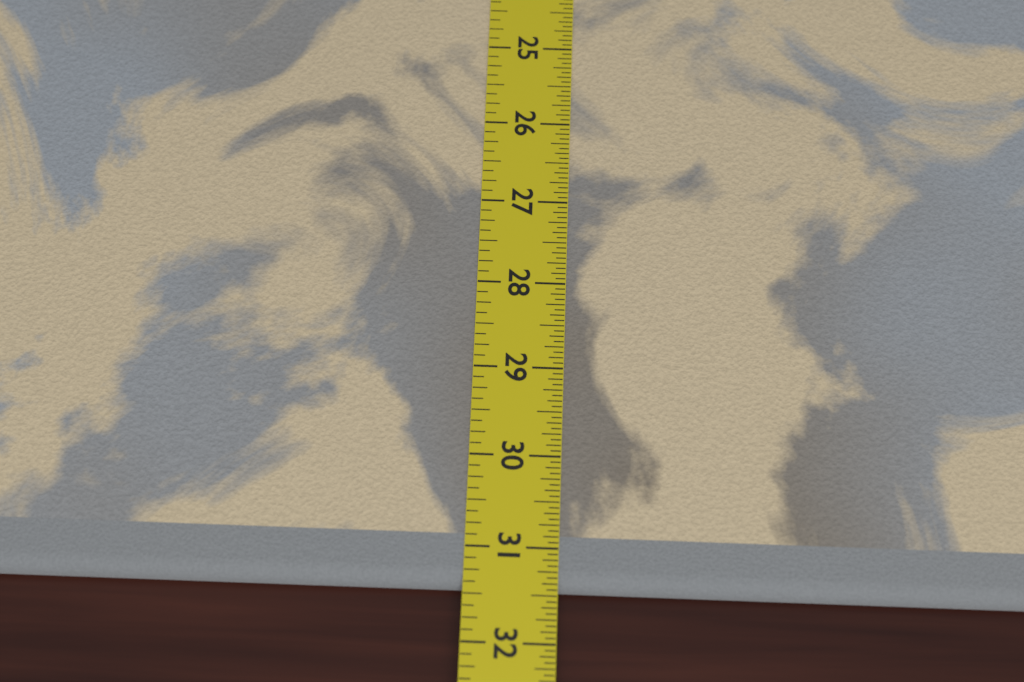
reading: 31.4375 in
